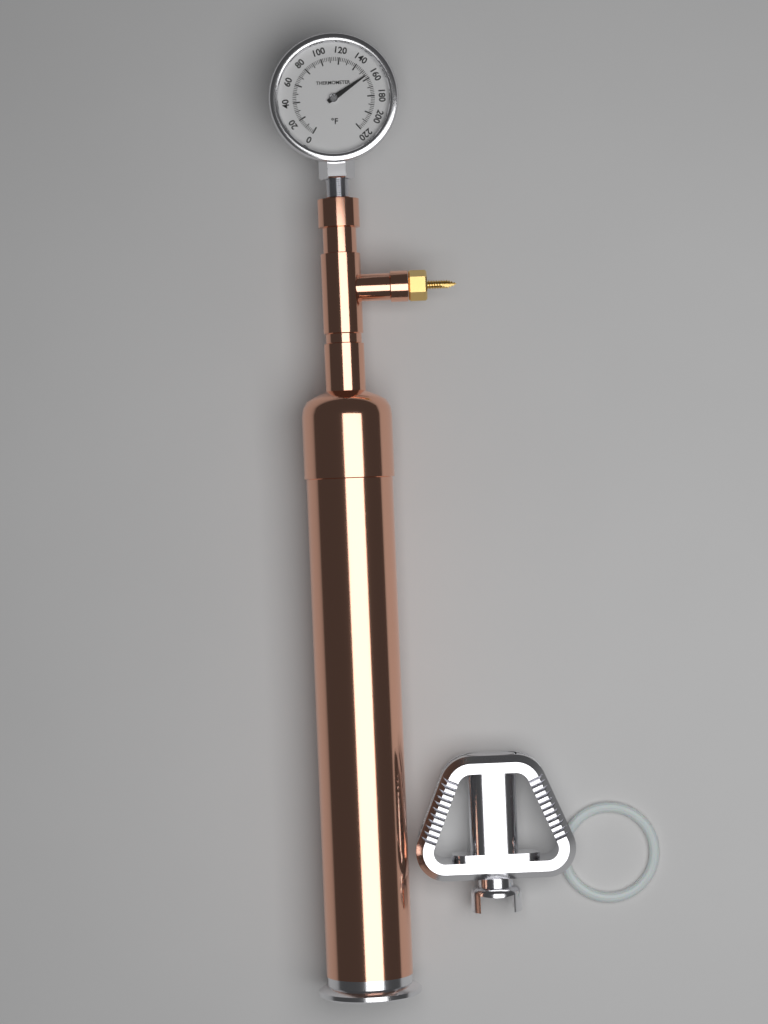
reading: 156 °F
